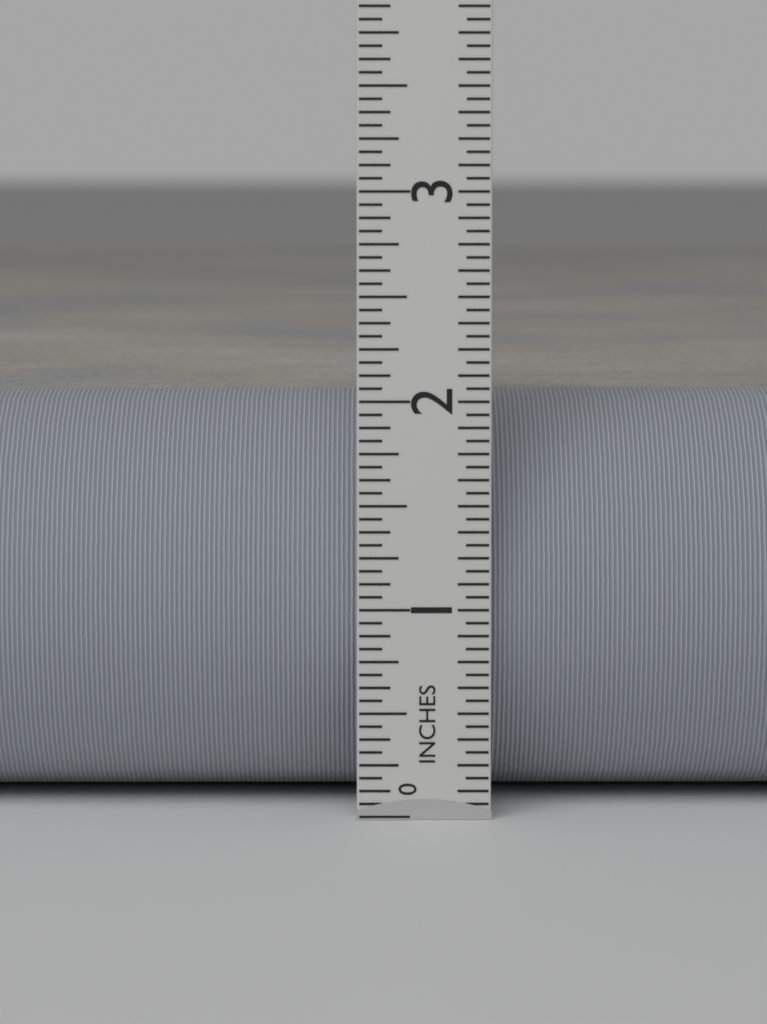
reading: 2.0000 in
